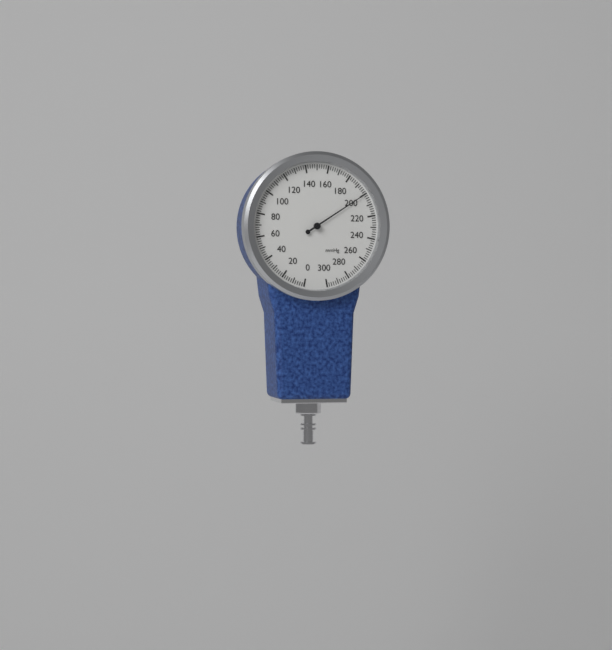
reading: 200 mmHg
